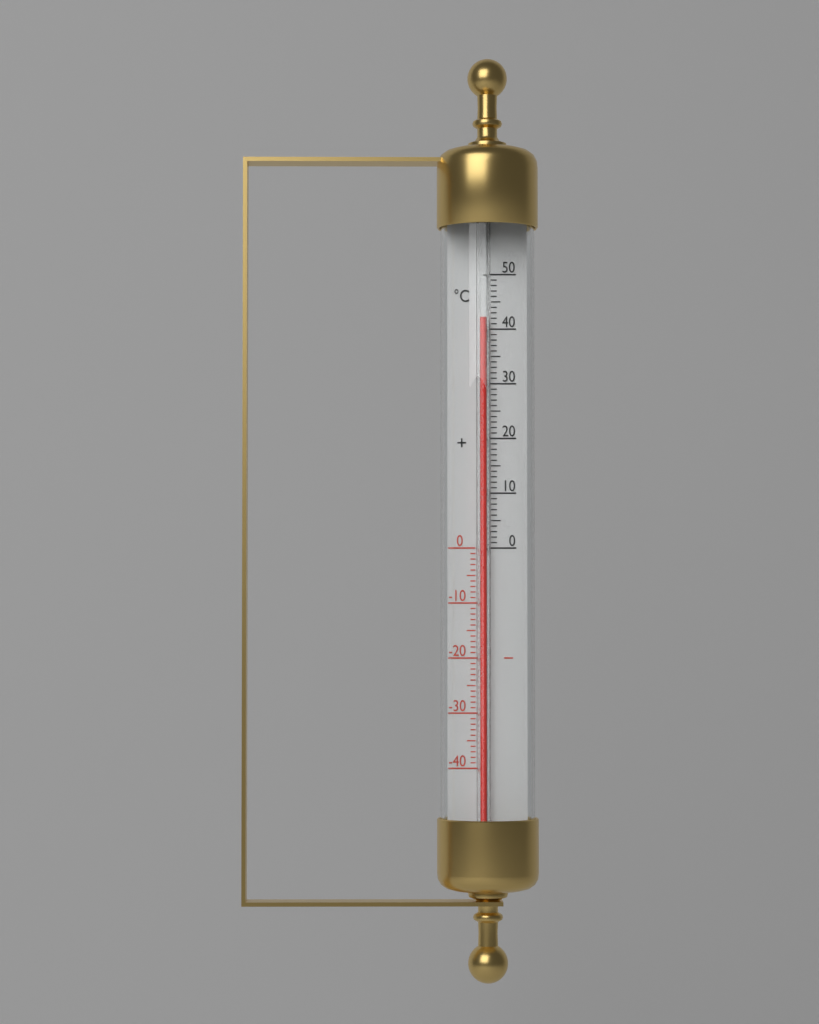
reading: 42 °C
